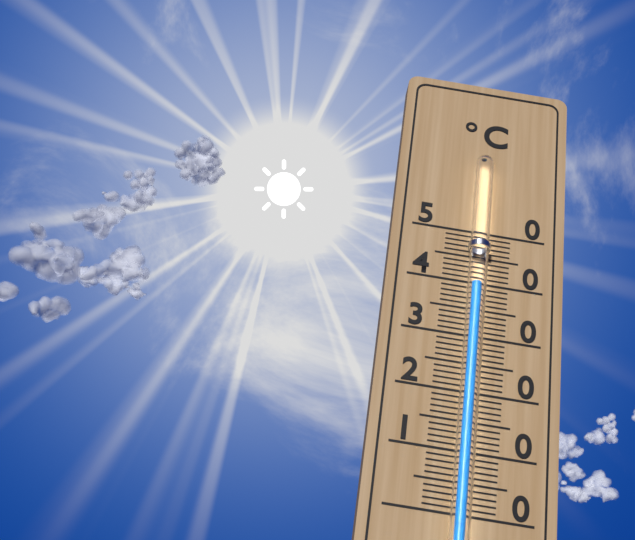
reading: 39 °C
